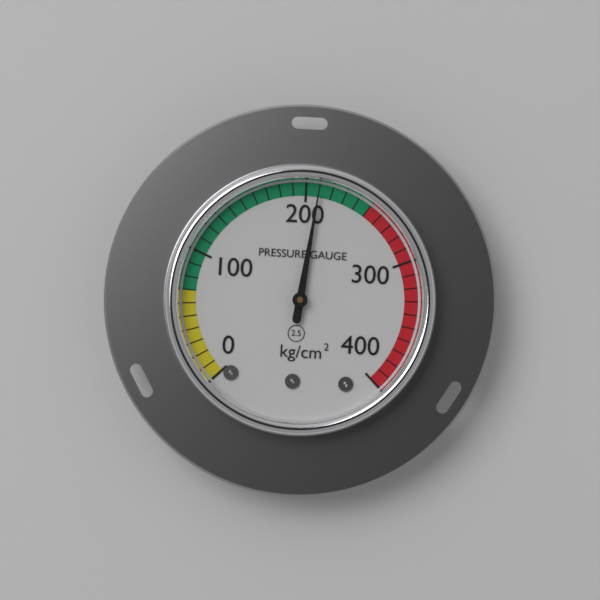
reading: 210 kg/cm²
